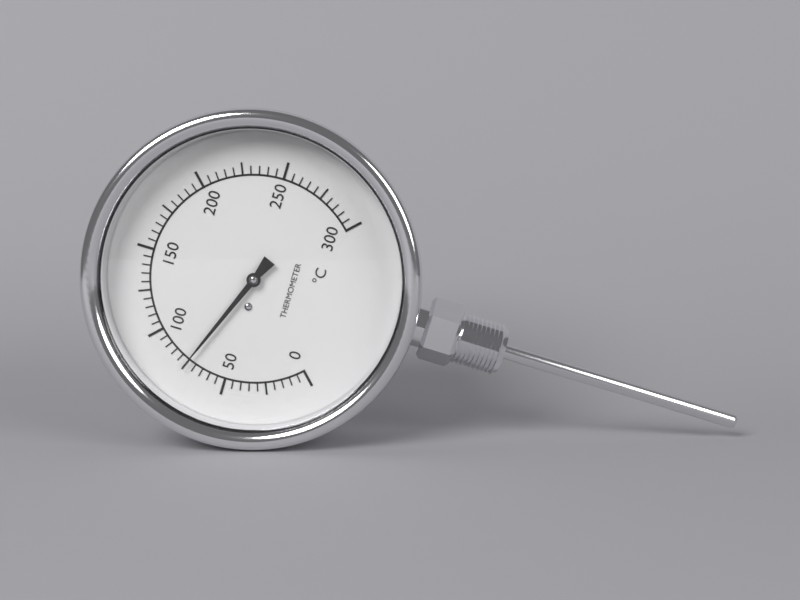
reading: 75 °C
